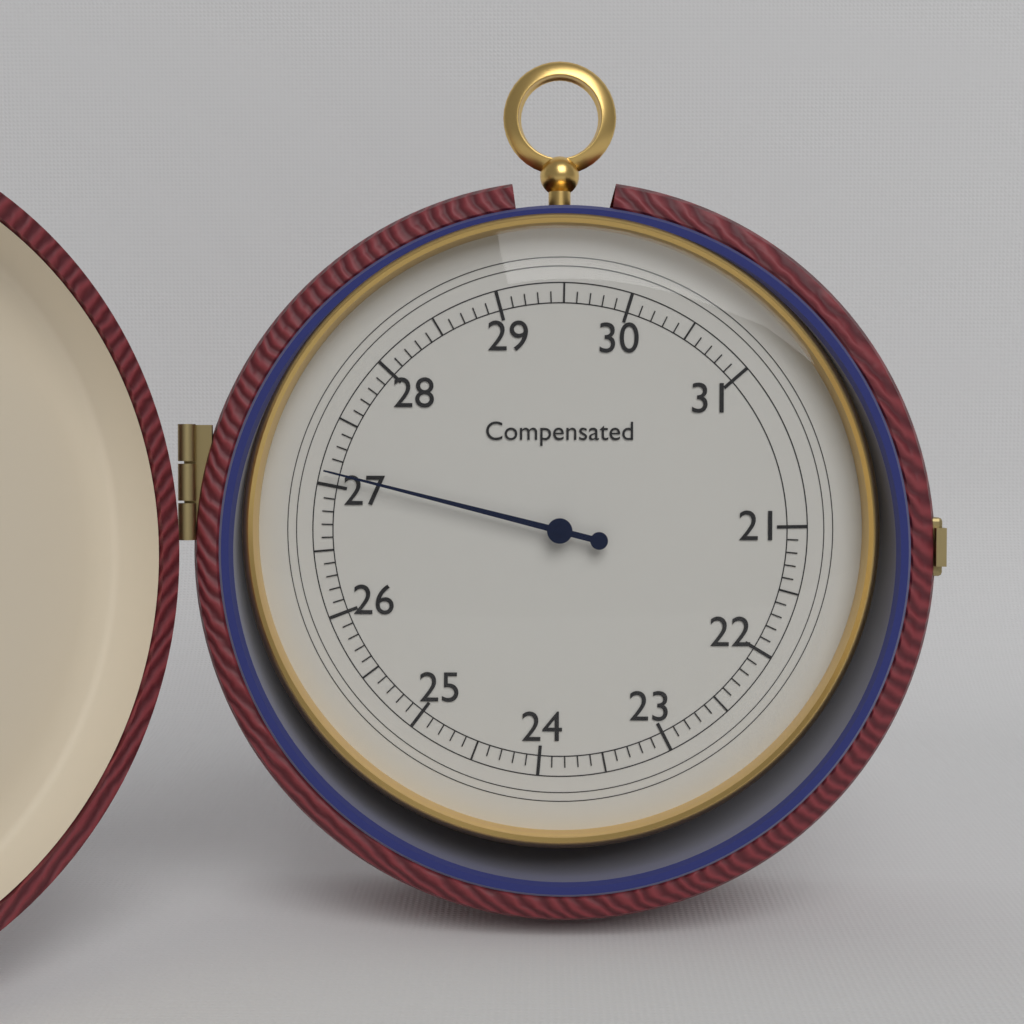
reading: 27.1 (no unit)
